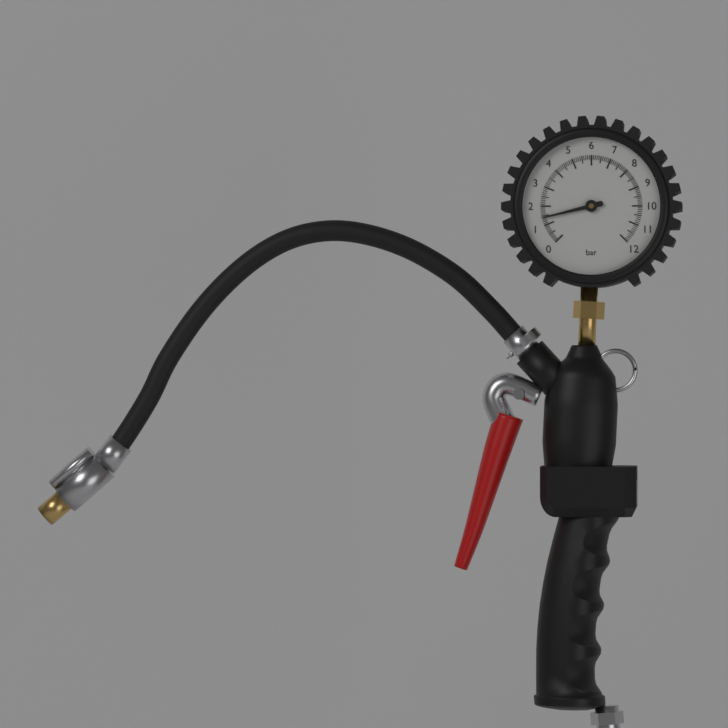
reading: 1.4 bar
